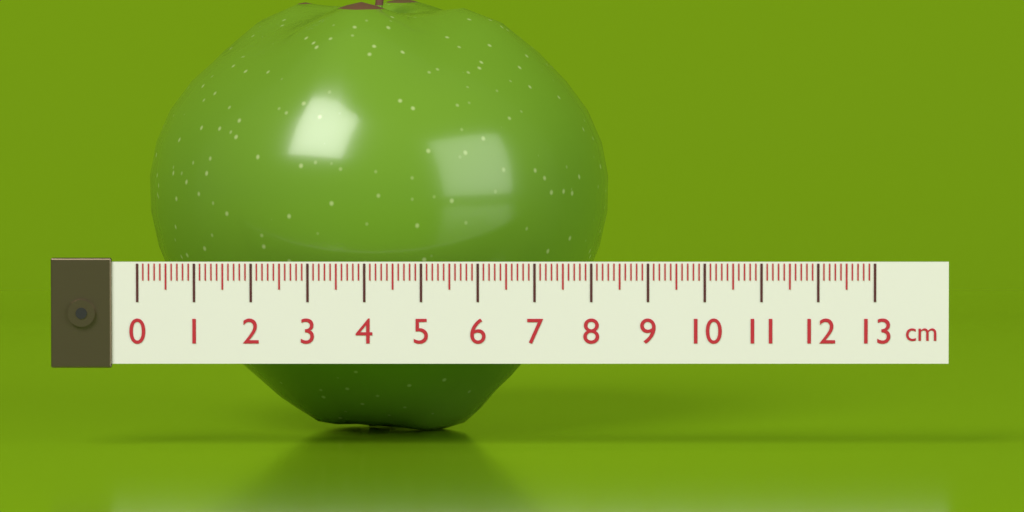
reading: 8.3 cm
